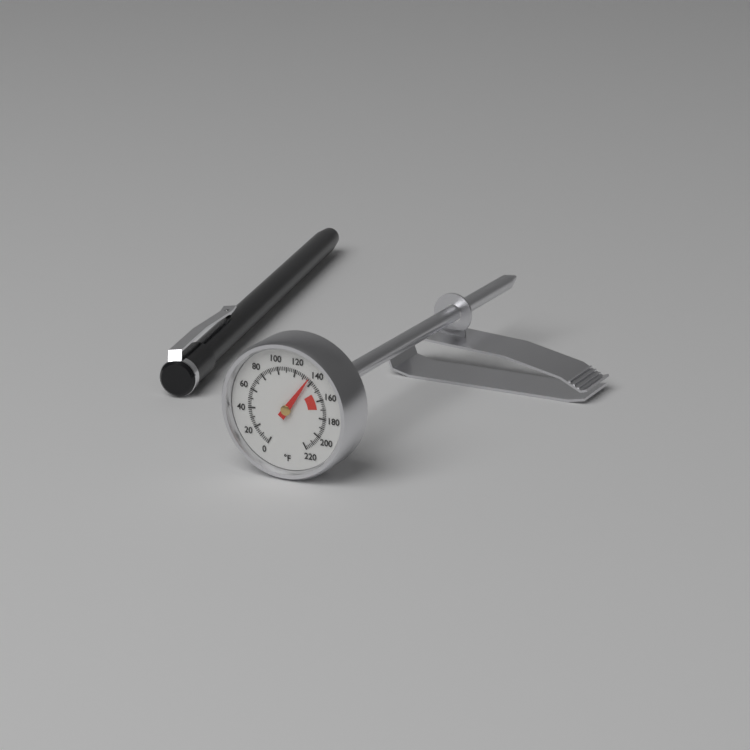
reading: 136 °F
